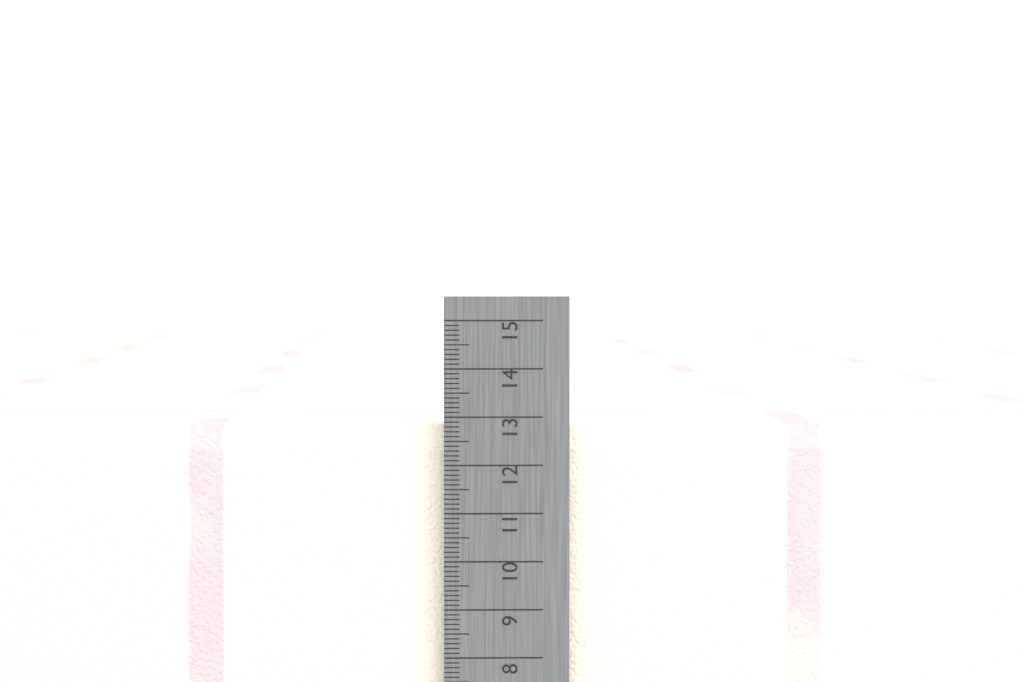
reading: 12.8 cm
